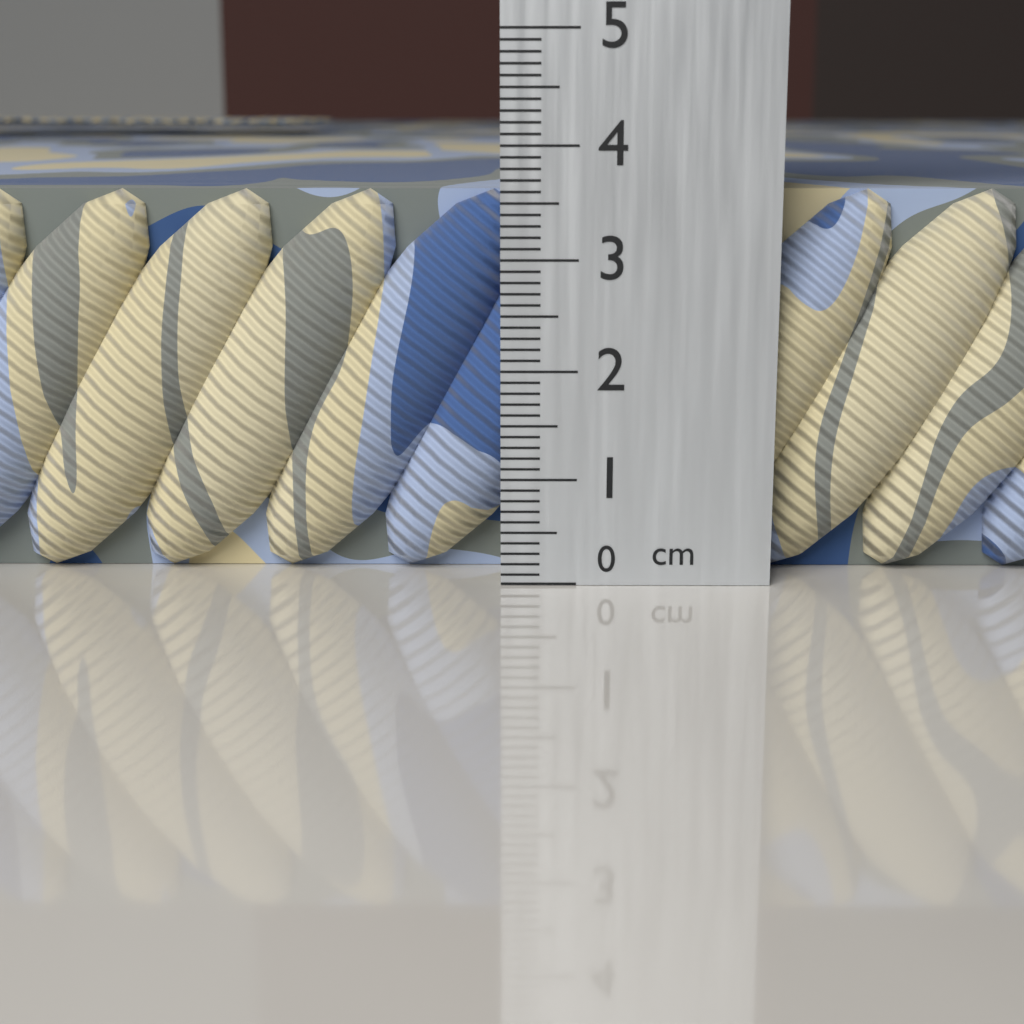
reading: 3.6 cm
